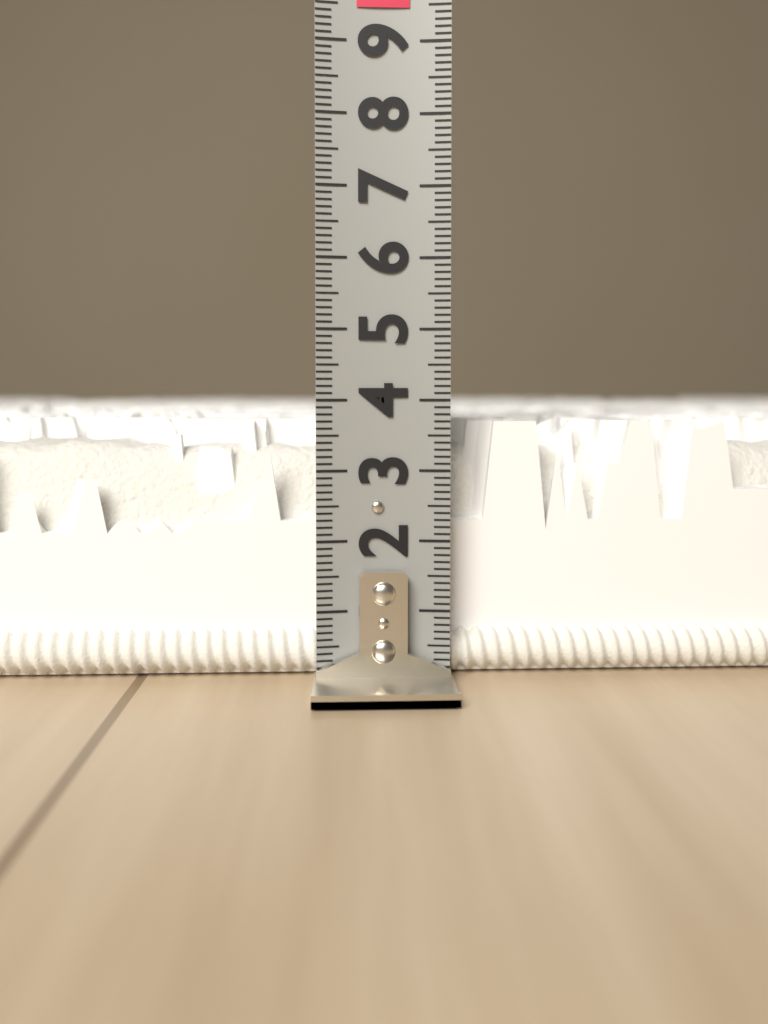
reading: 3.7 (no unit)
